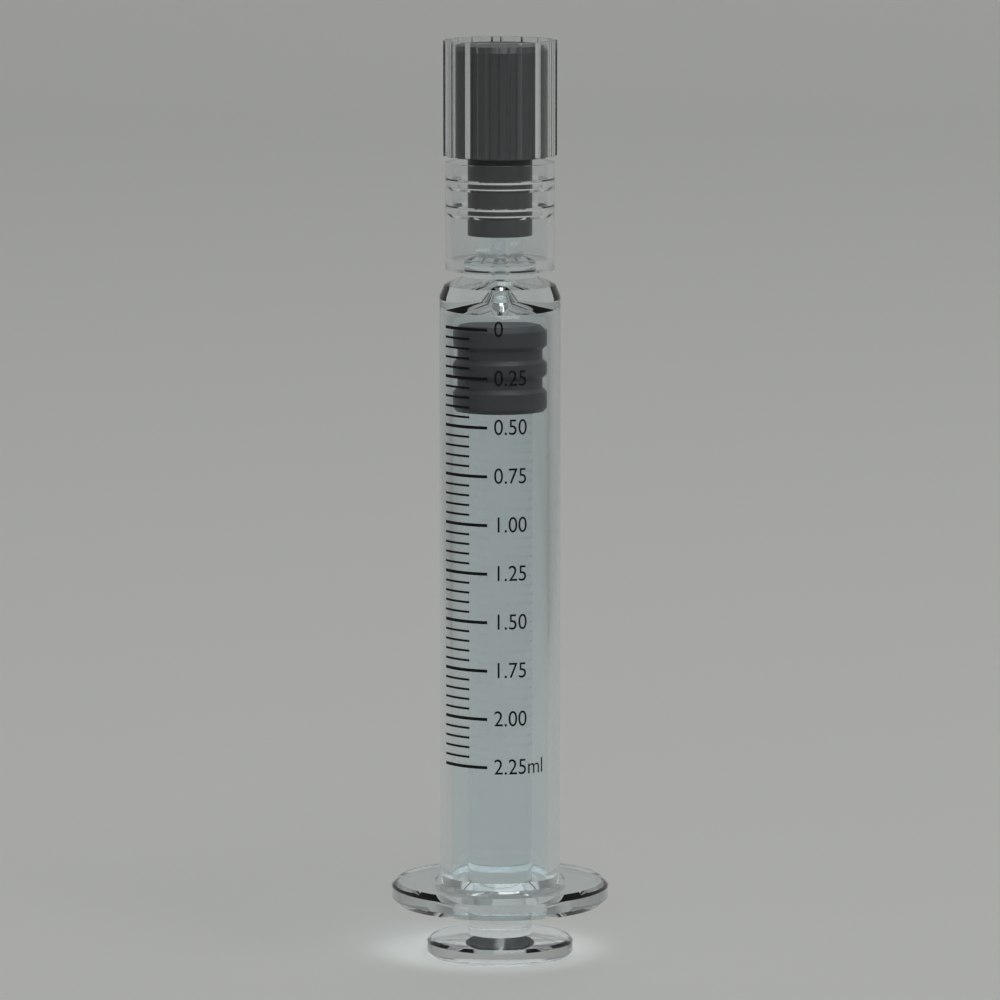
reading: 0.00 ml
